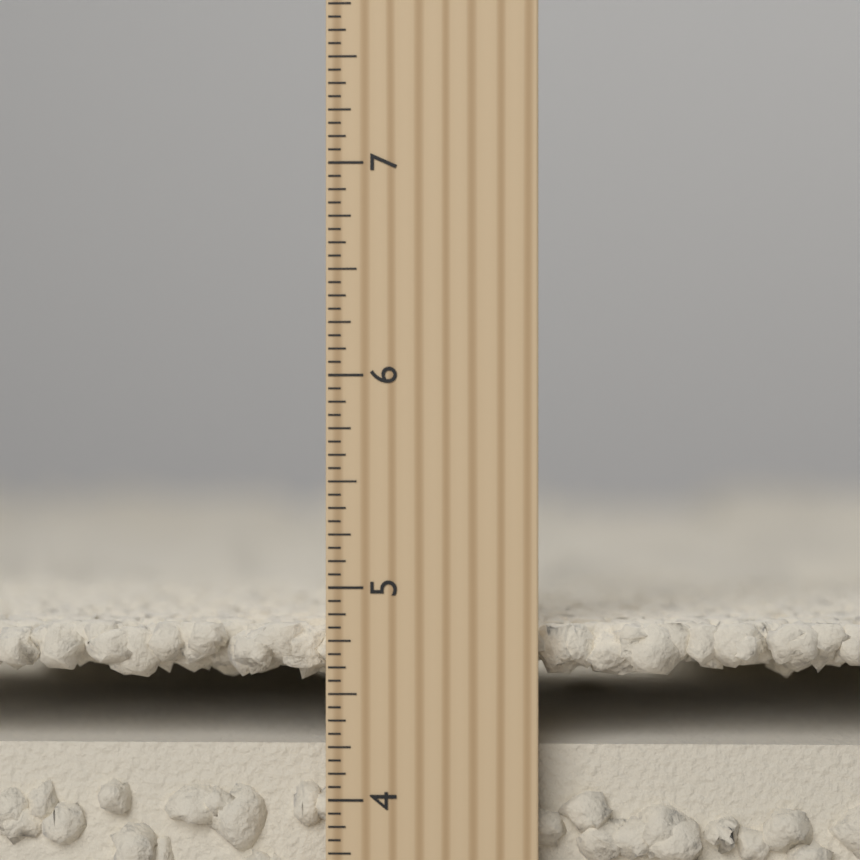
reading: 4.8125 inch
